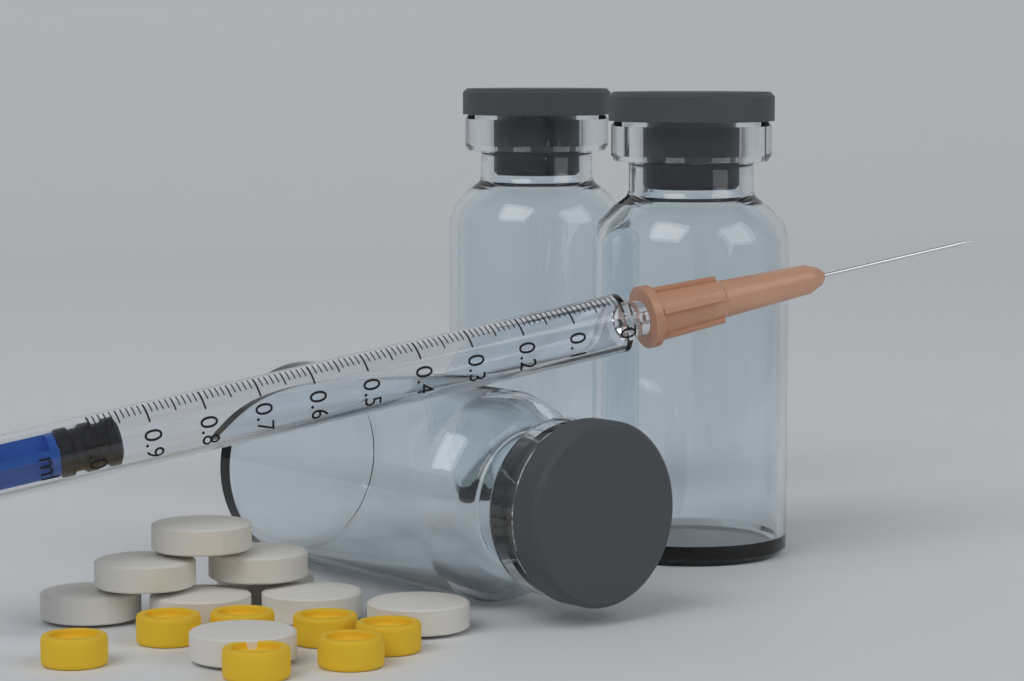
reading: 0.95 ml
